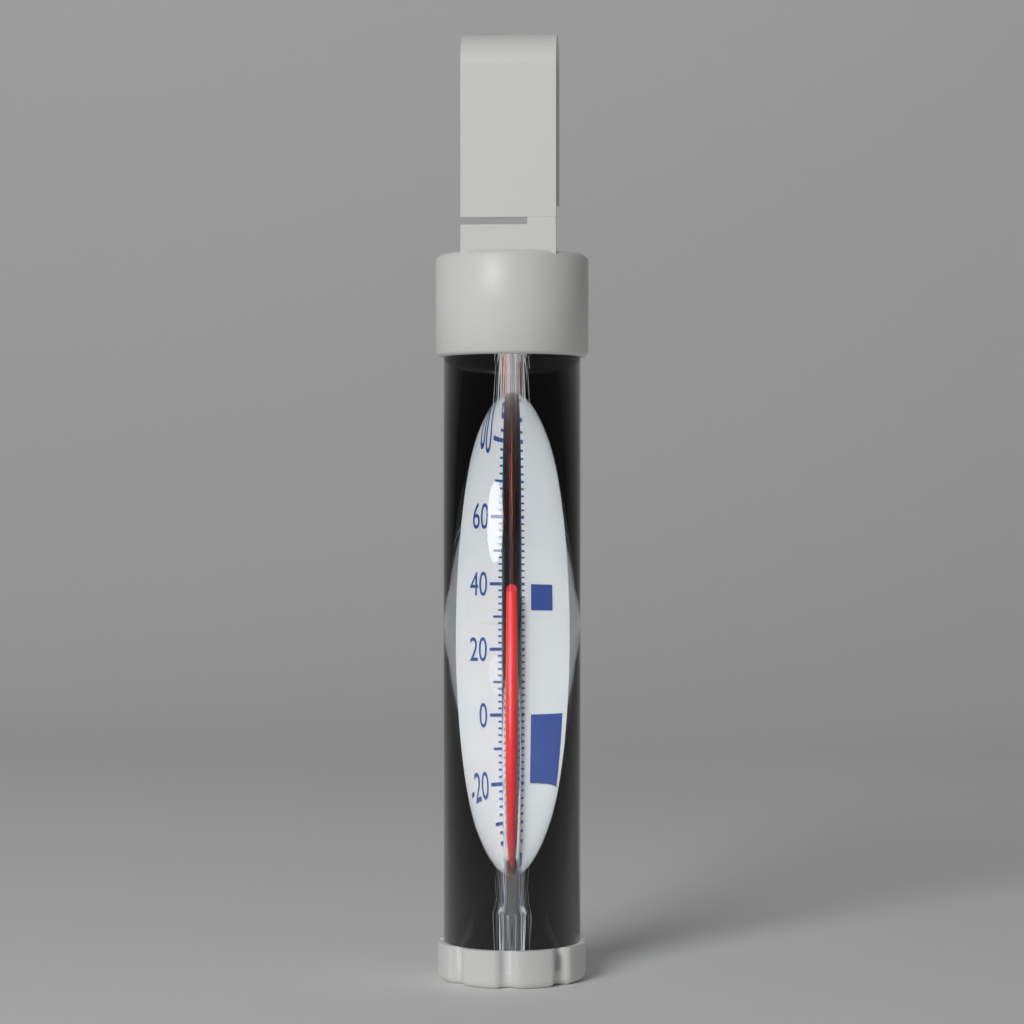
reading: 38 °F
